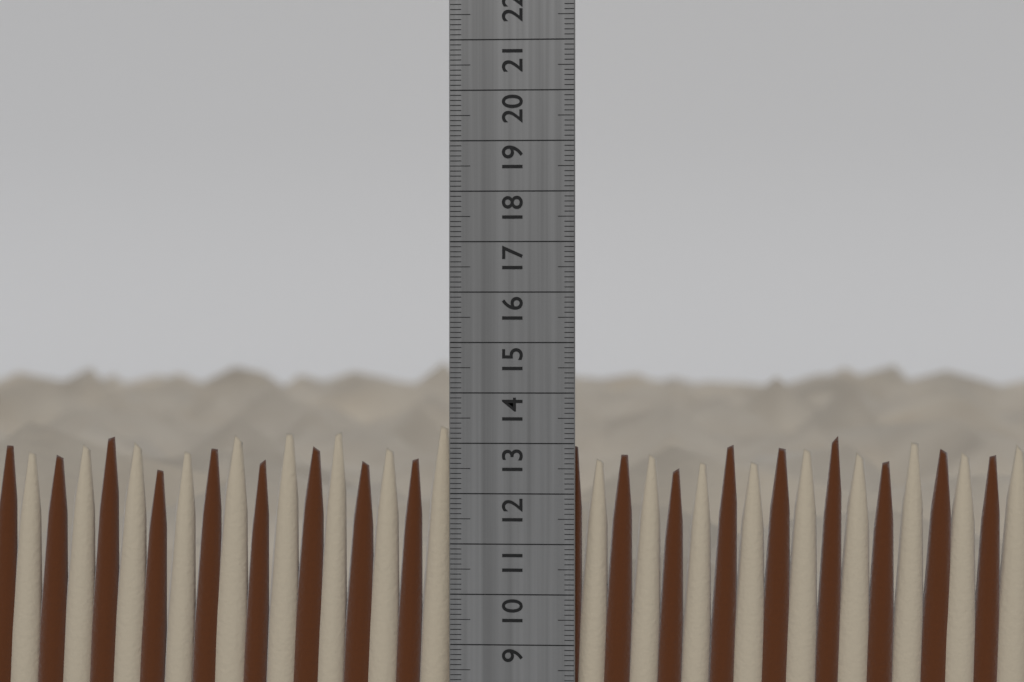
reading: 13.4 cm
